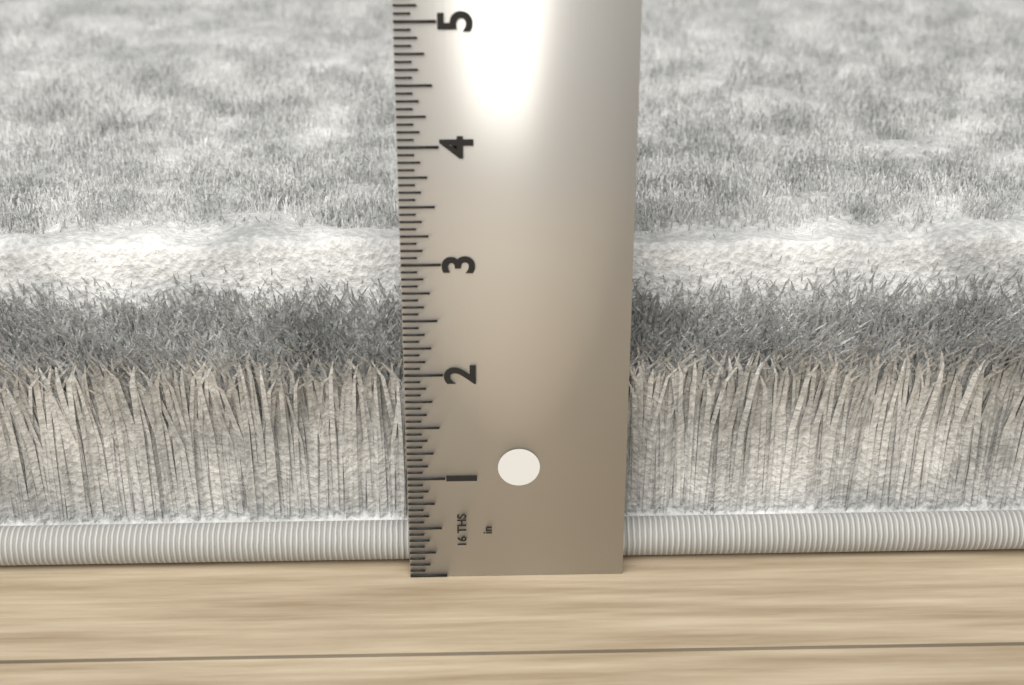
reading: 2.9375 in
